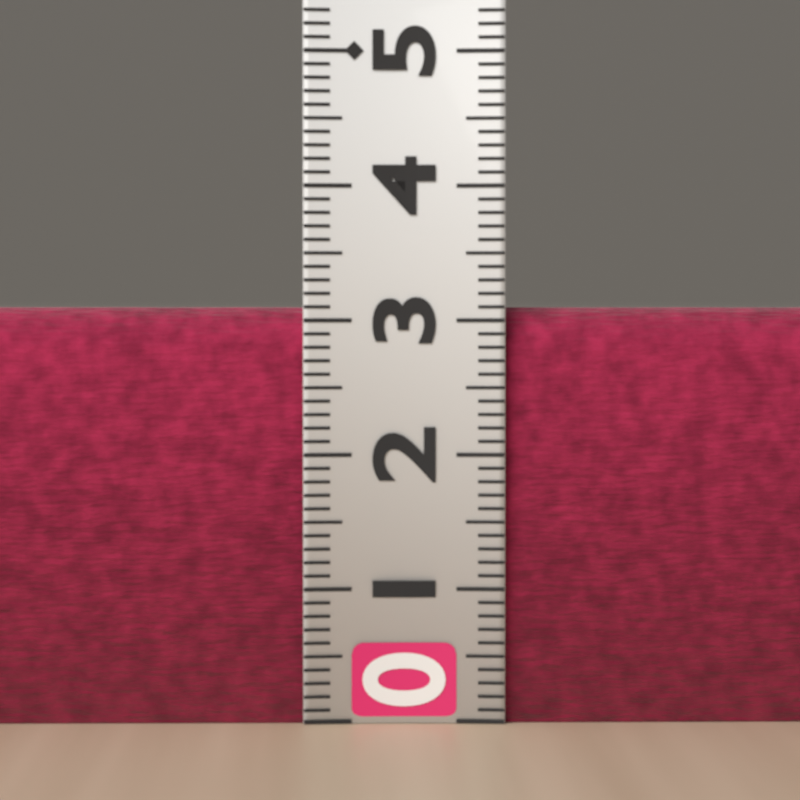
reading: 3.1 (no unit)
